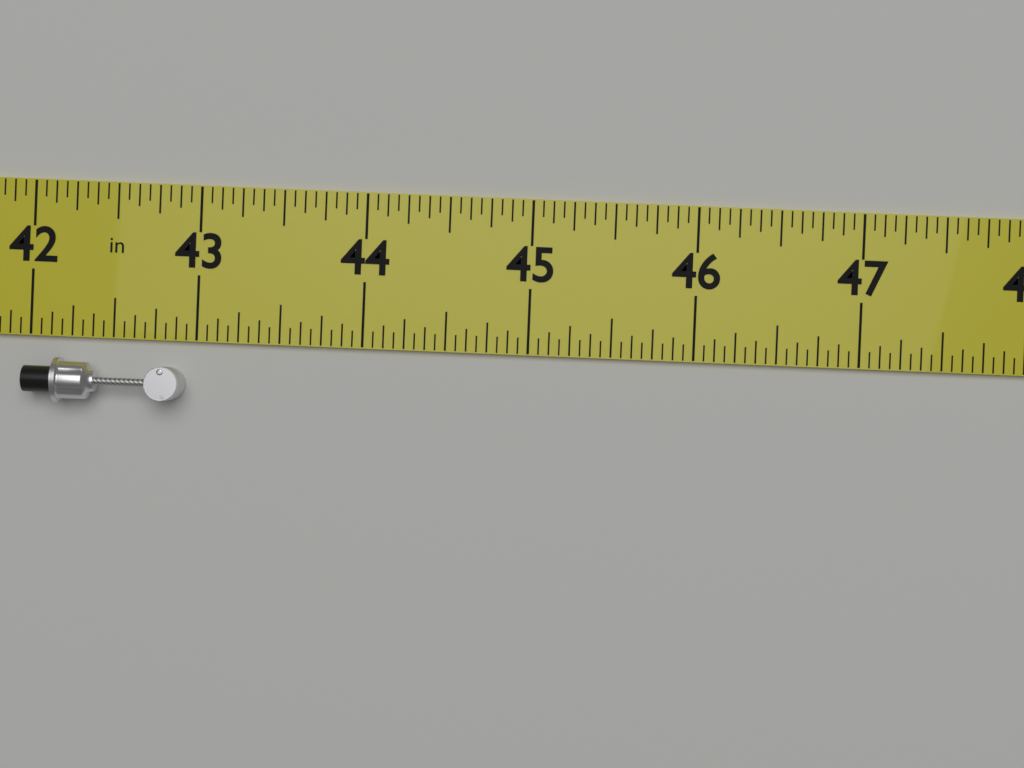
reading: 42.9375 in
